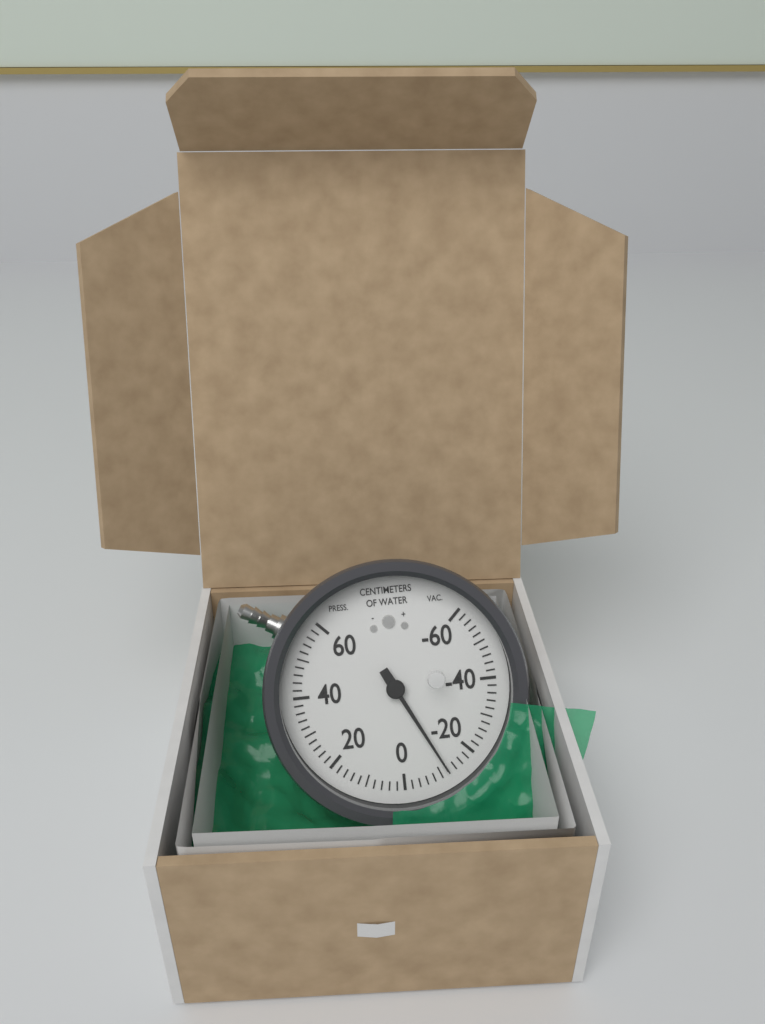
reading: -12 cmH2O
